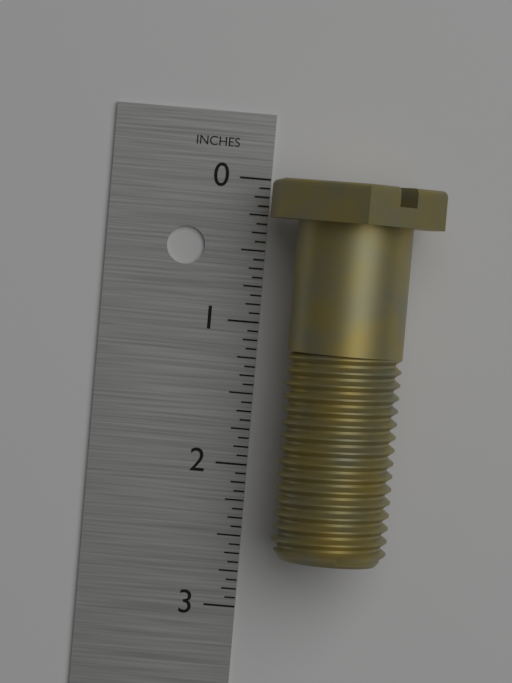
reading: 2.5625 in
